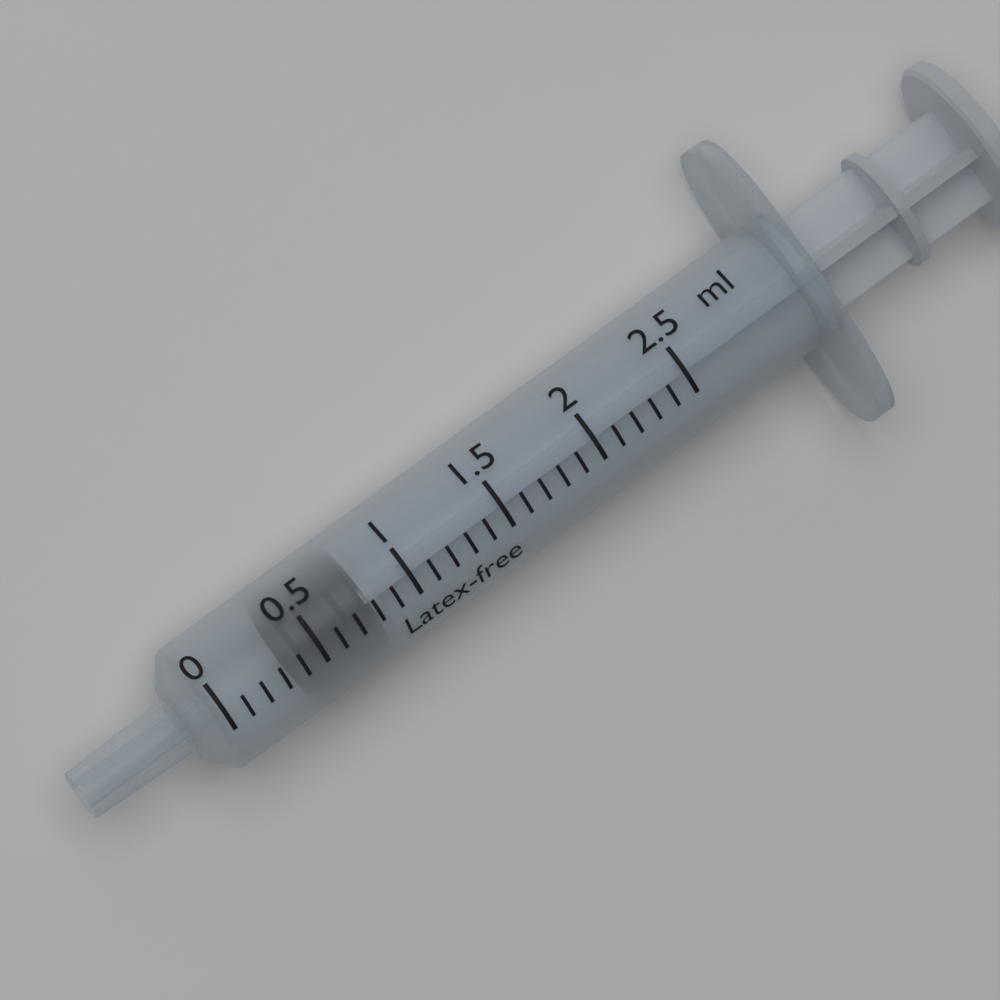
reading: 0.4 ml
